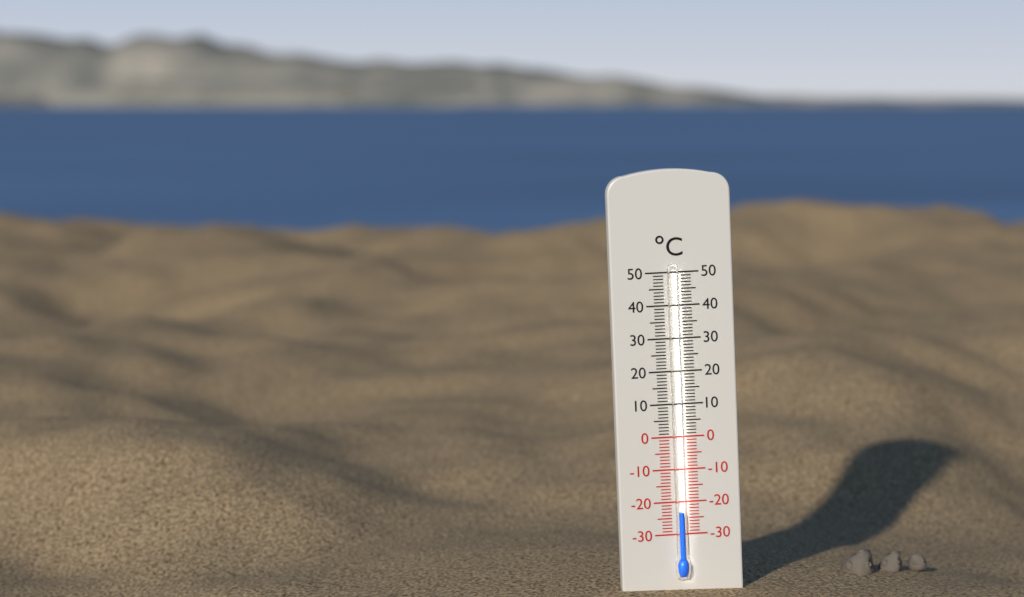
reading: -23 °C
